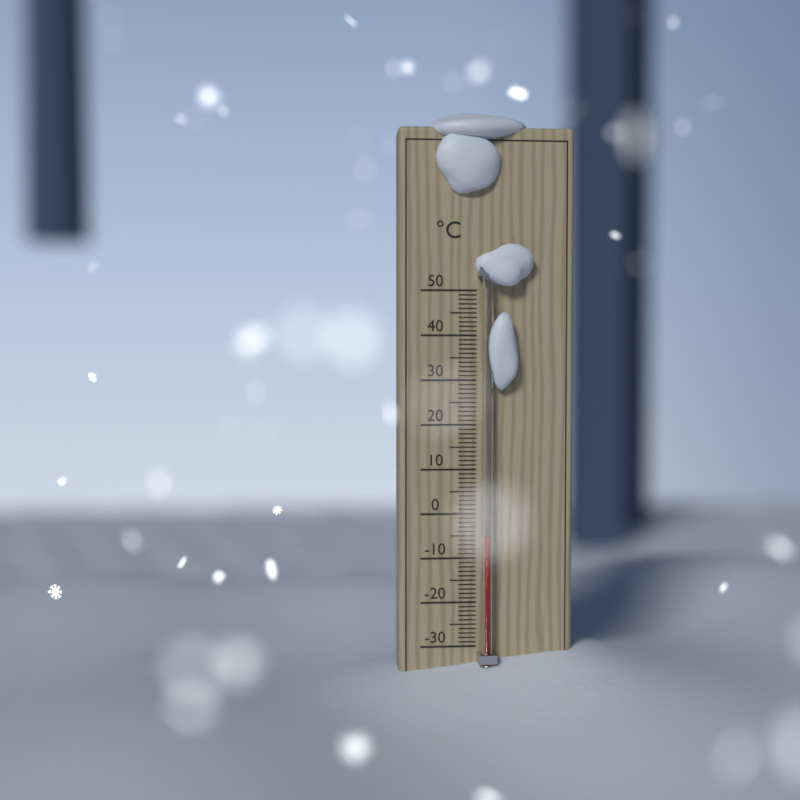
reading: -5 °C
